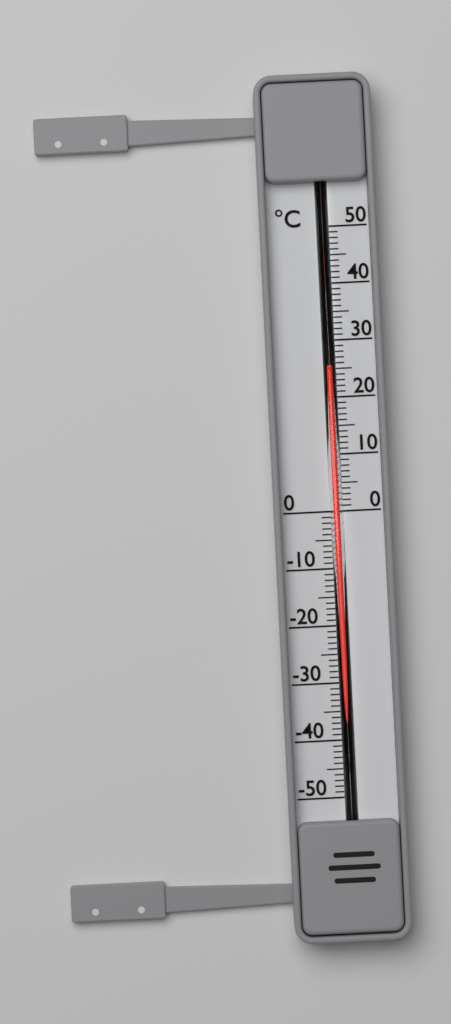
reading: 25 °C
